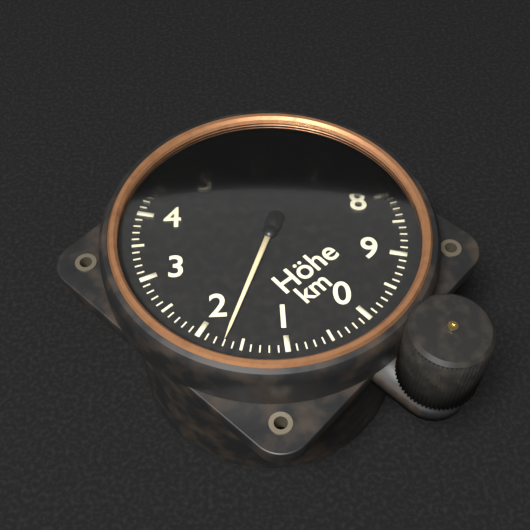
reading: 1.7 km
